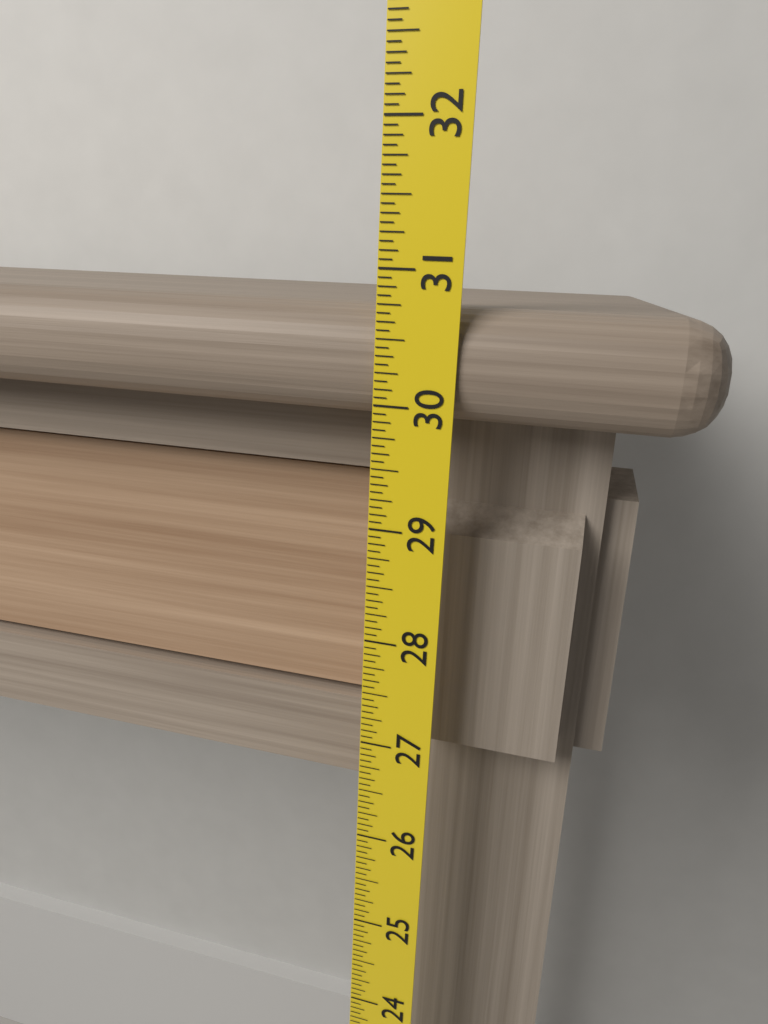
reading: 30.7500 (no unit)
